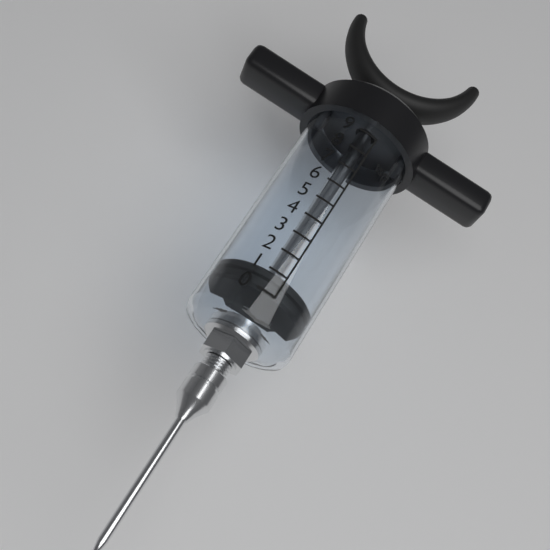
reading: 0 tsp
